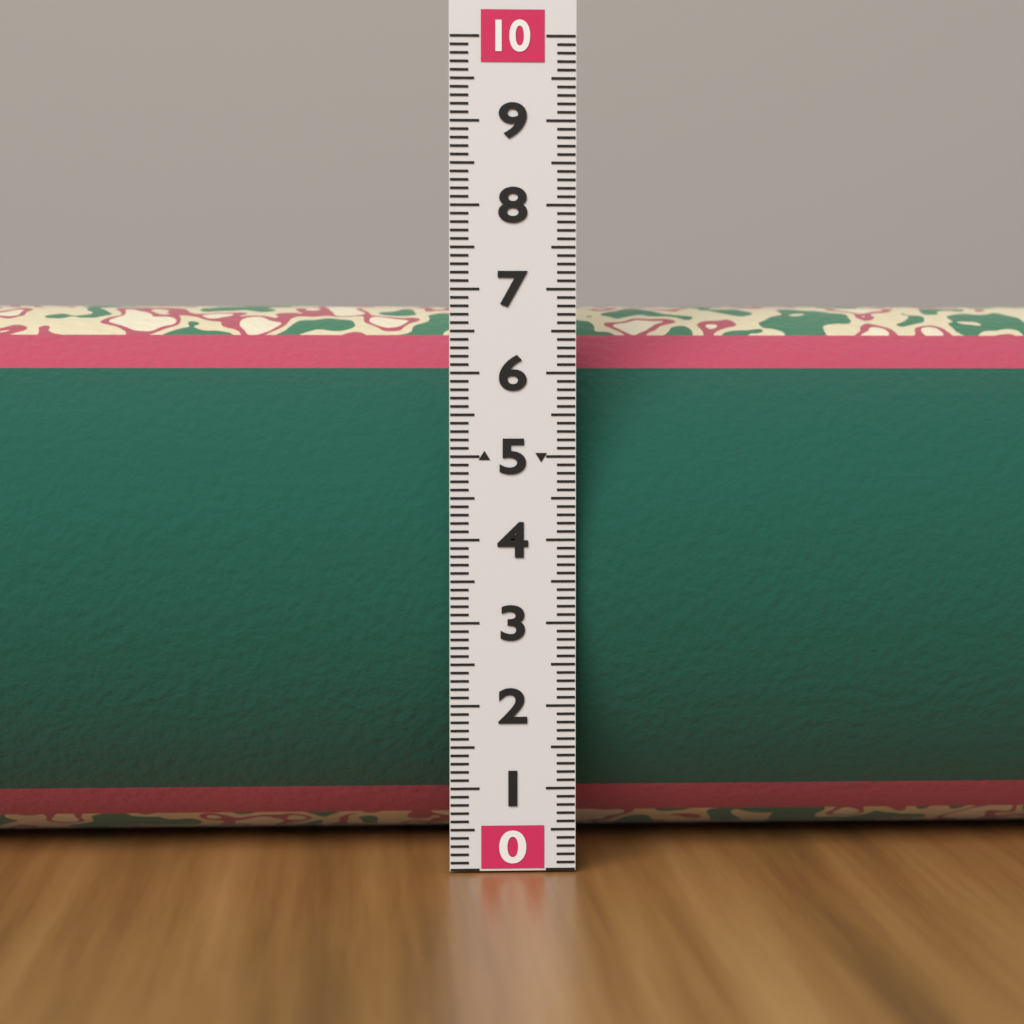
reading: 6.9 (no unit)
